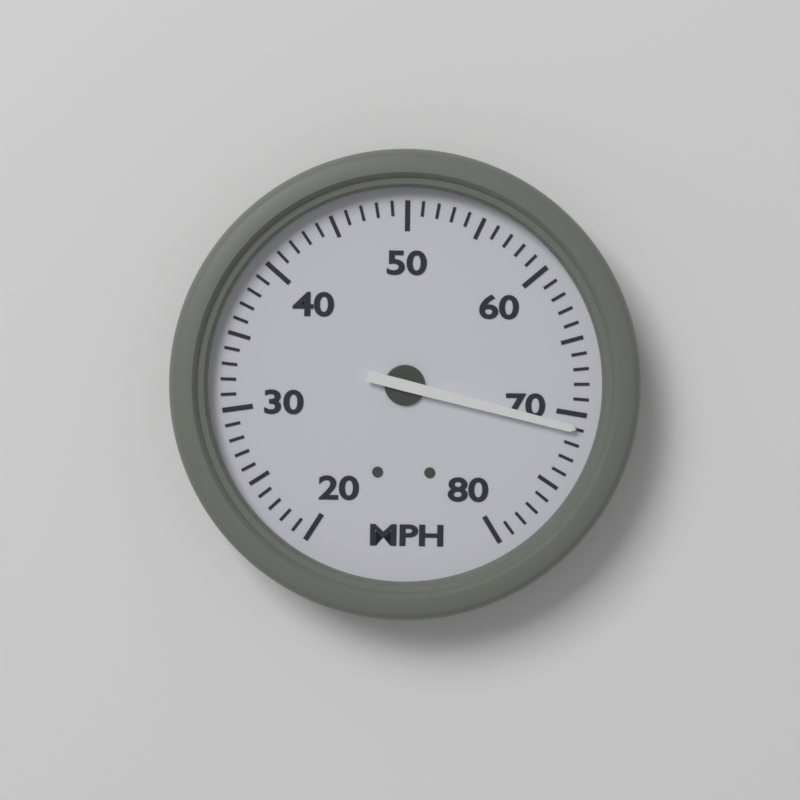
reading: 71 MPH
